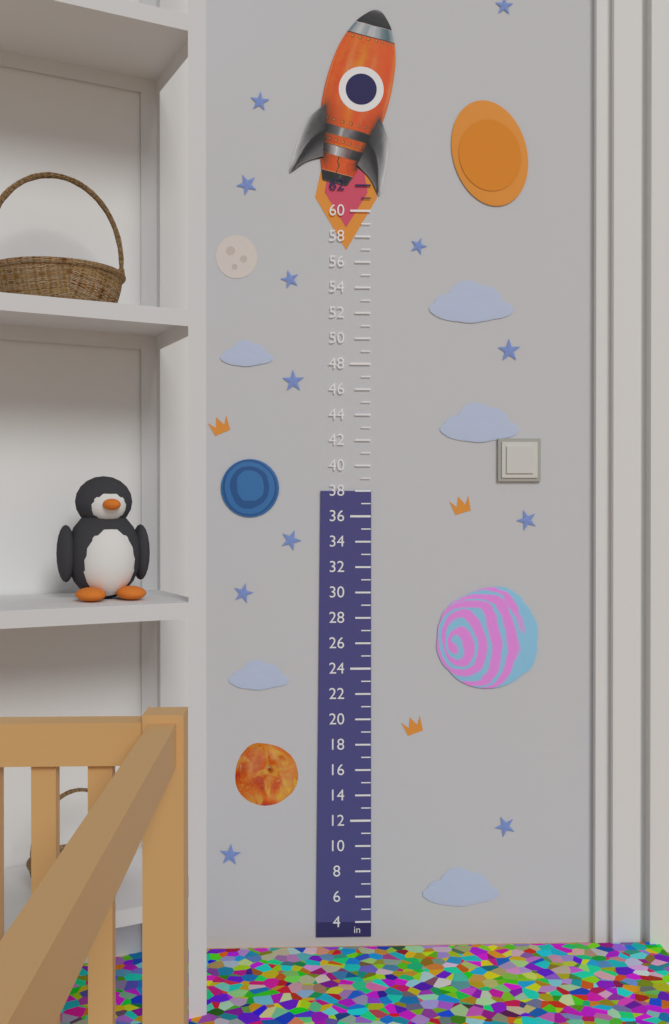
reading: 38 in
